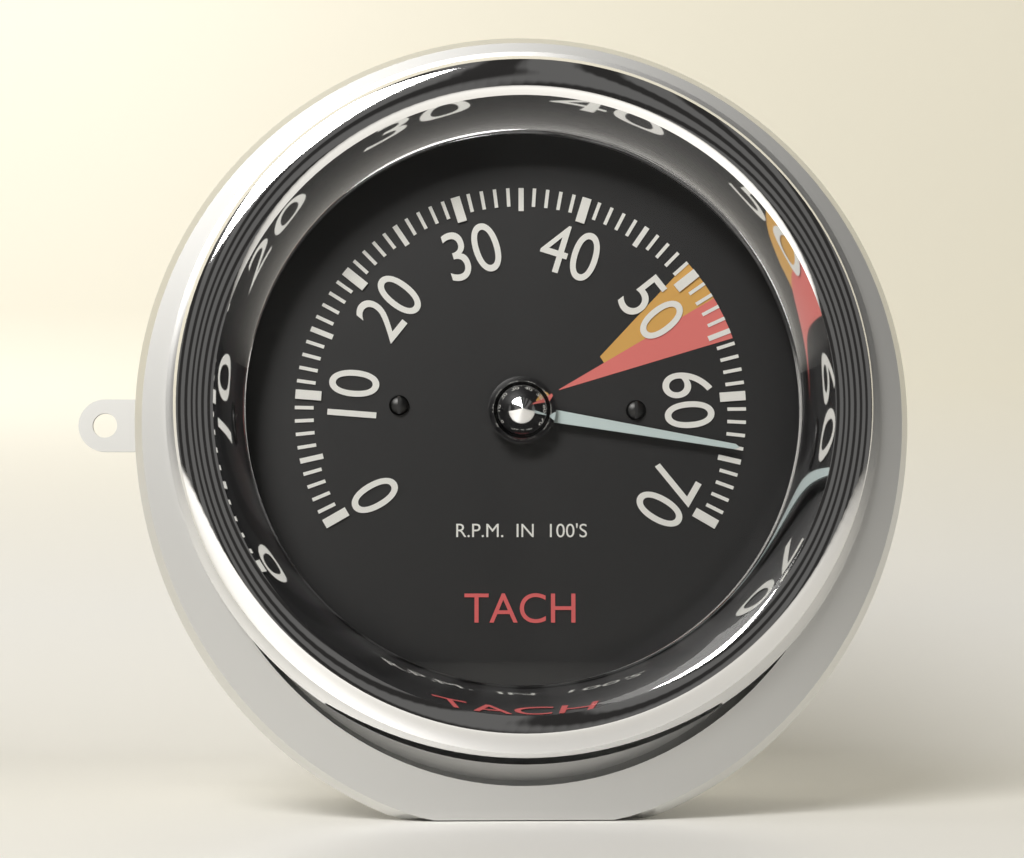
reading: 64 RPM x100
